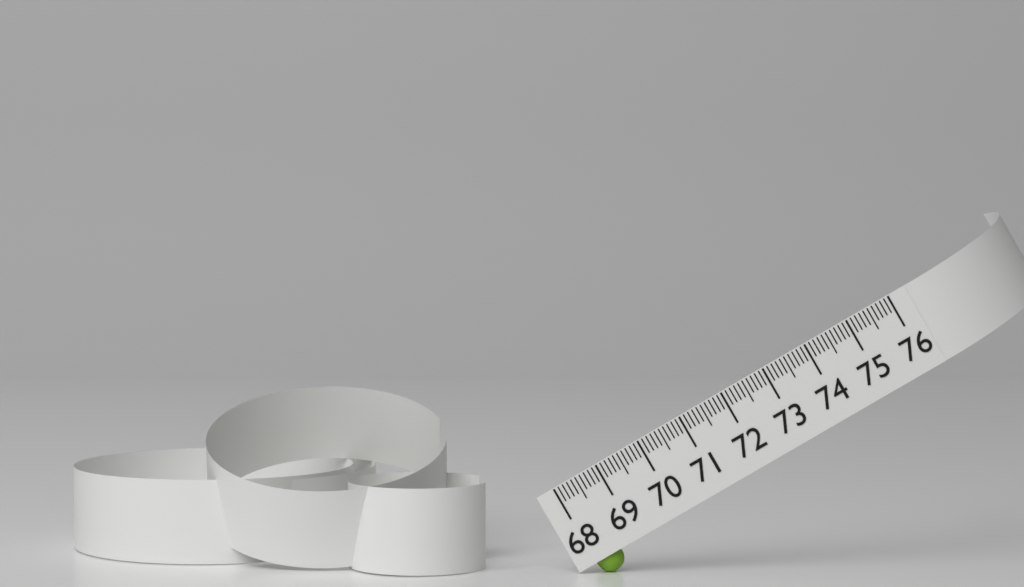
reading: 68.6 (no unit)
